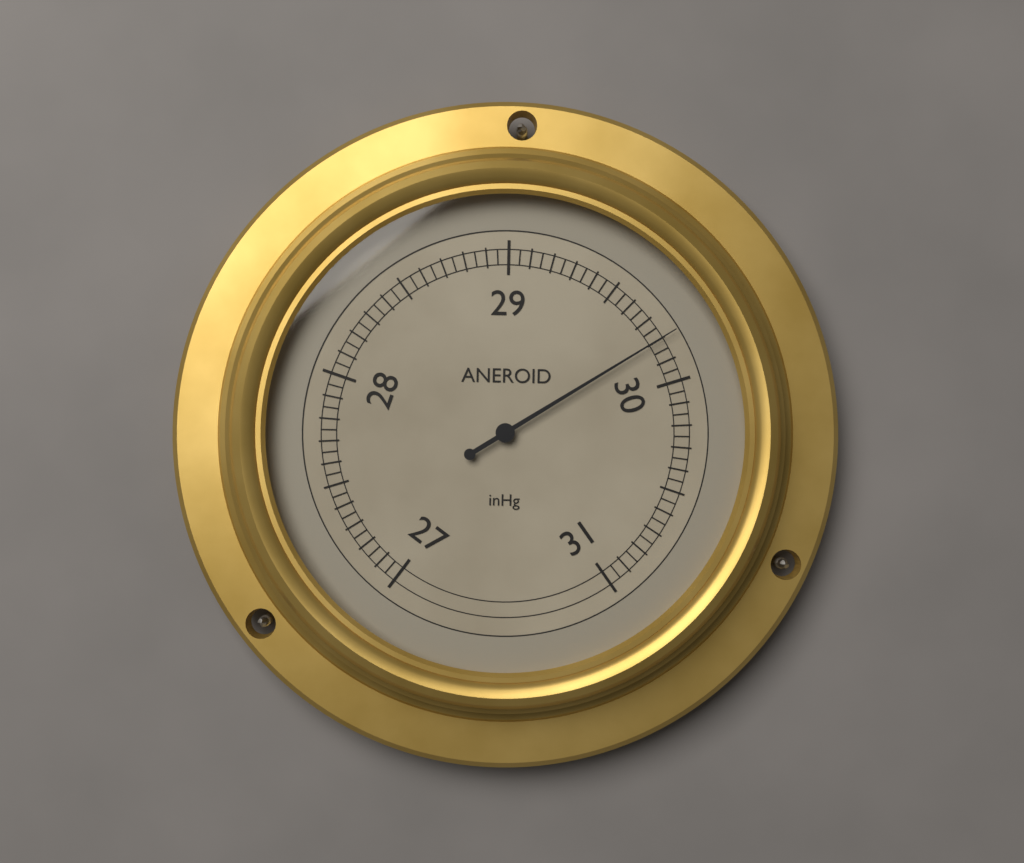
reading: 29.80 inHg
